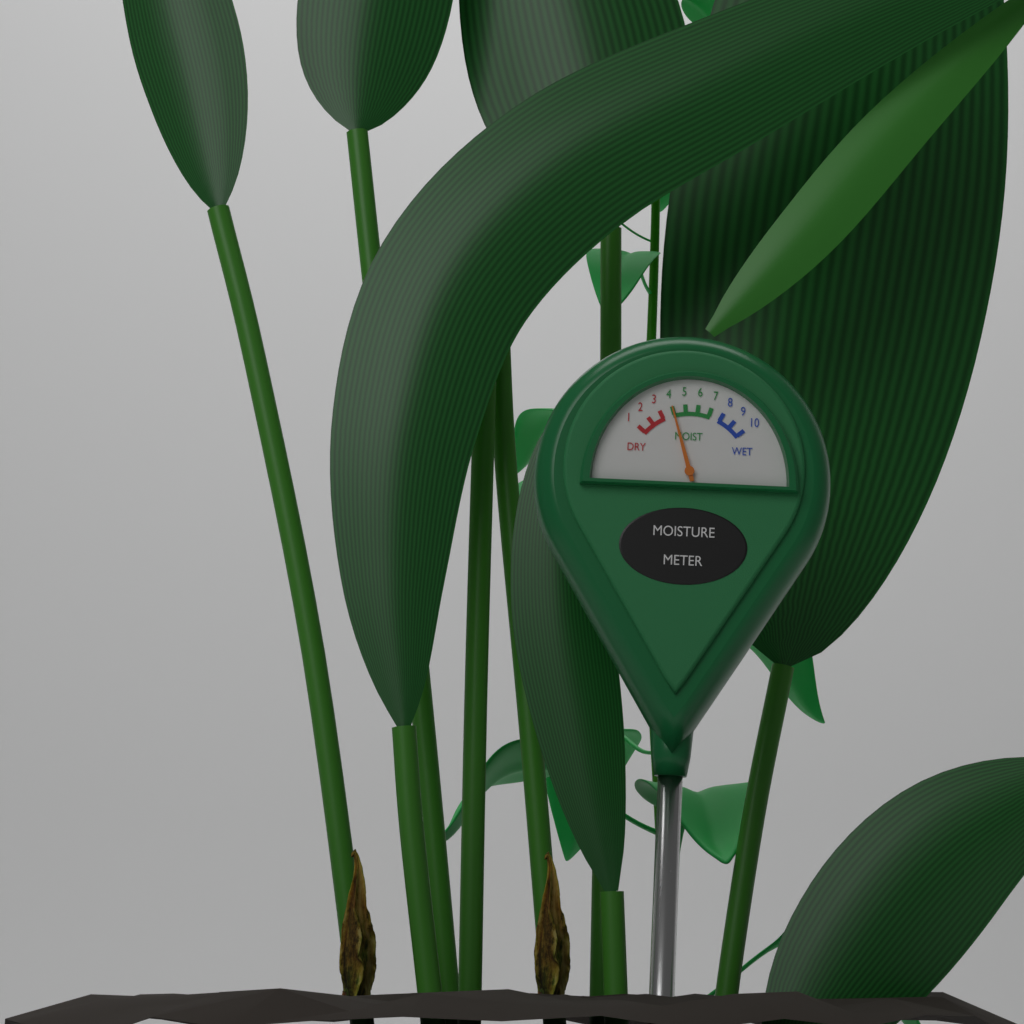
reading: 4 (no unit)
